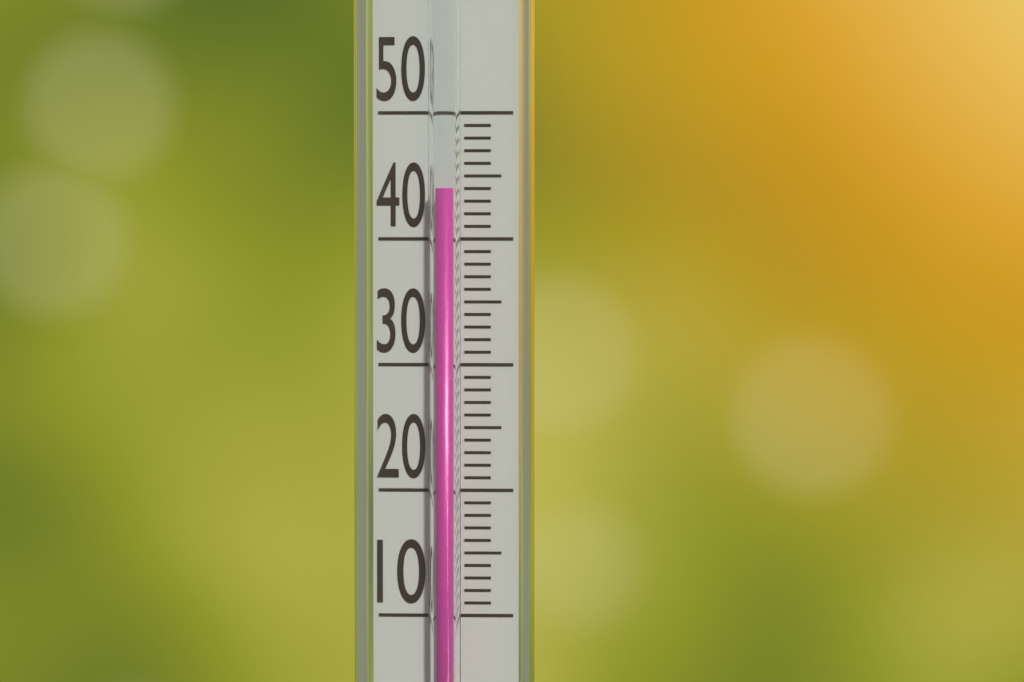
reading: 44 (no unit)
